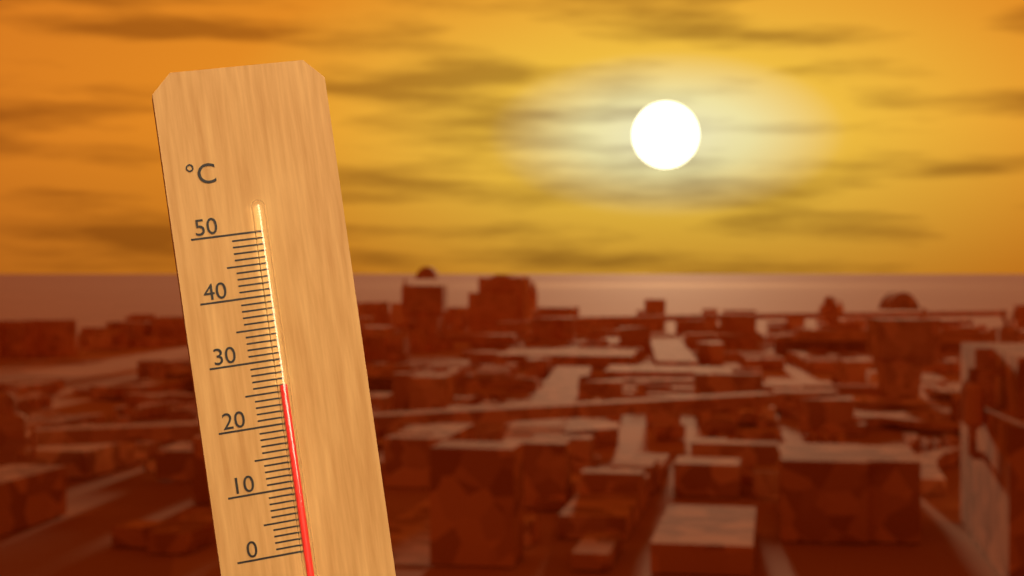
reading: 26 °C
